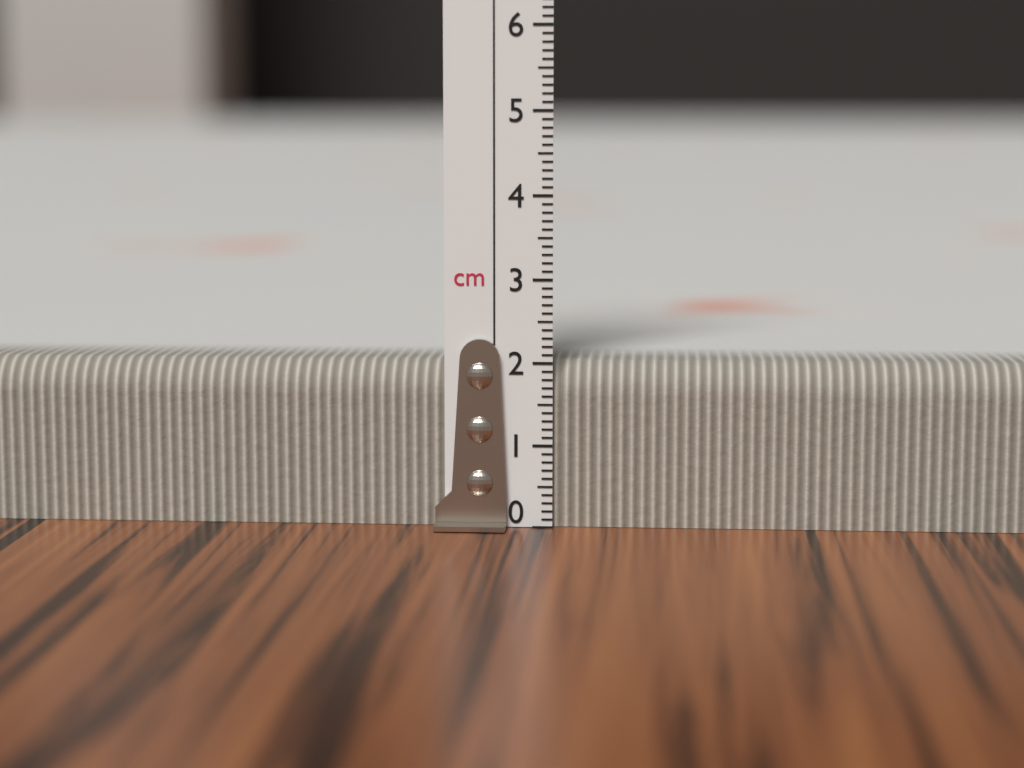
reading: 2.0 cm
